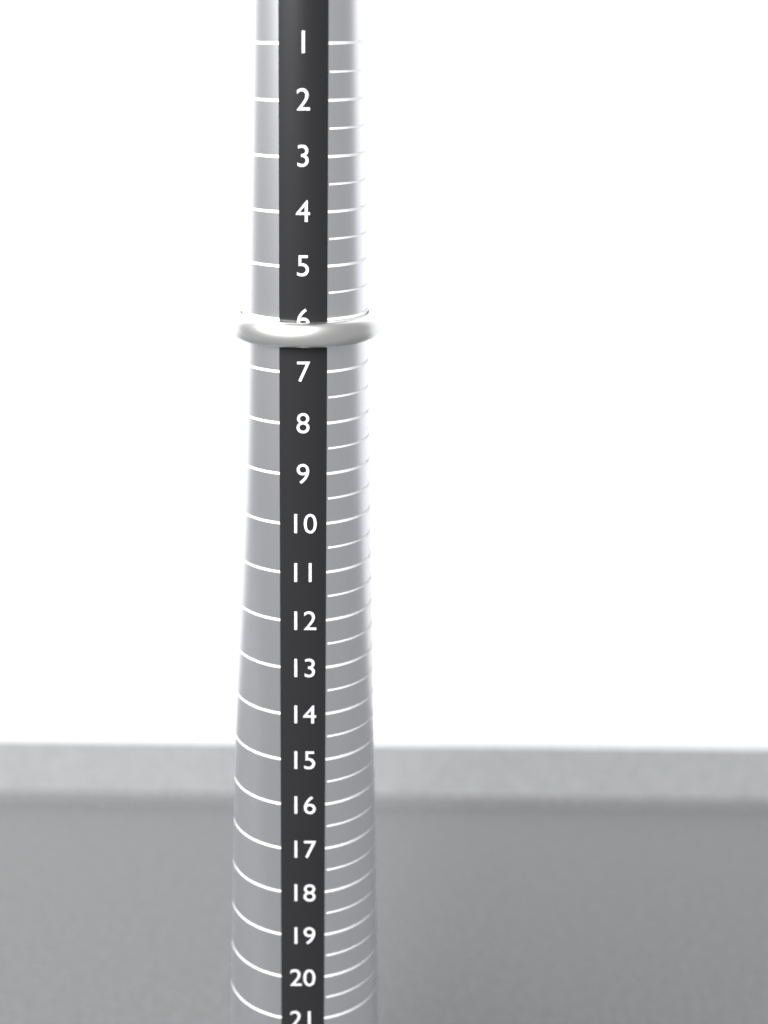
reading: 6.5 (no unit)
